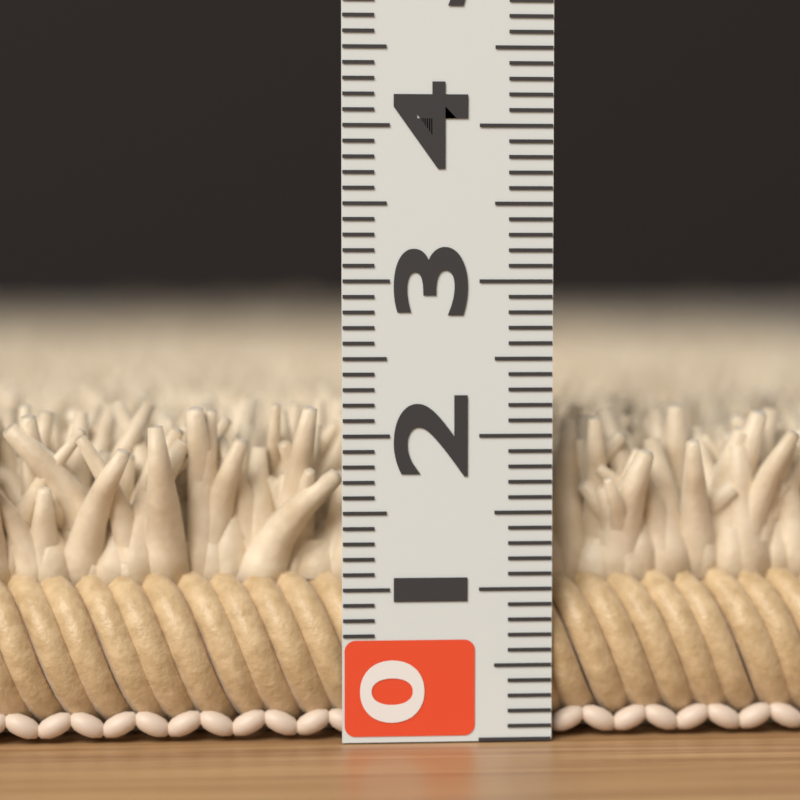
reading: 2.2 (no unit)
